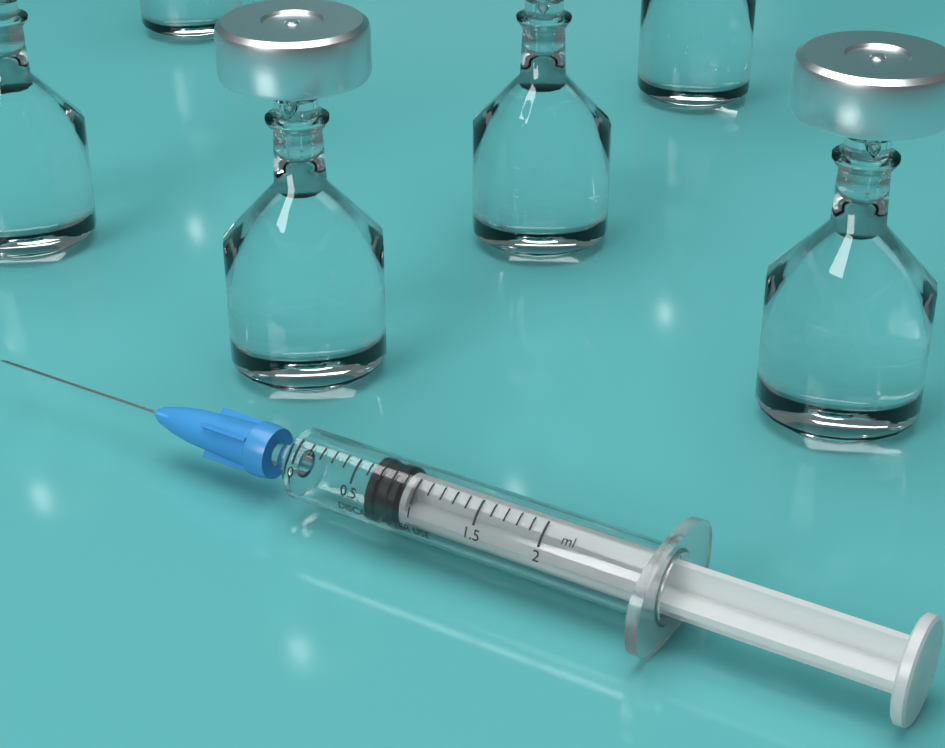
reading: 0.6 ml
